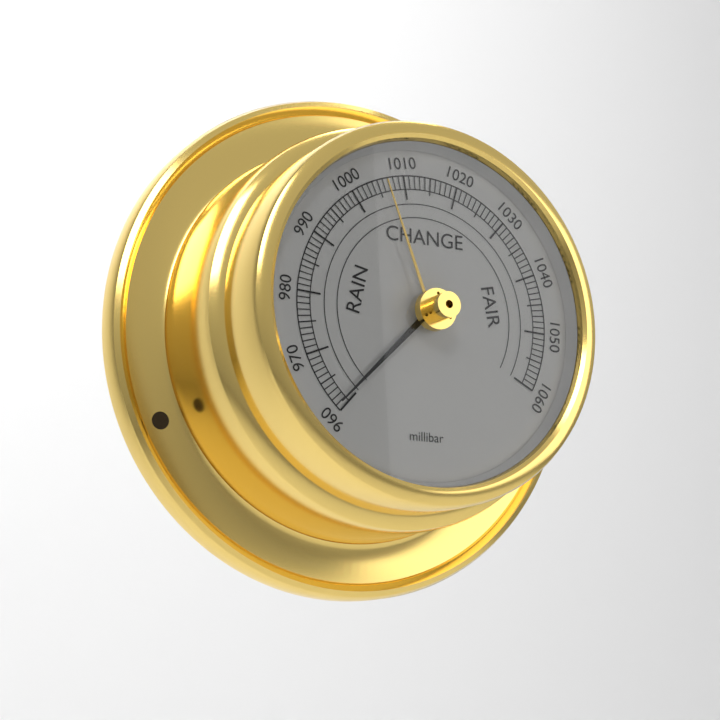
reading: 961 millibar
